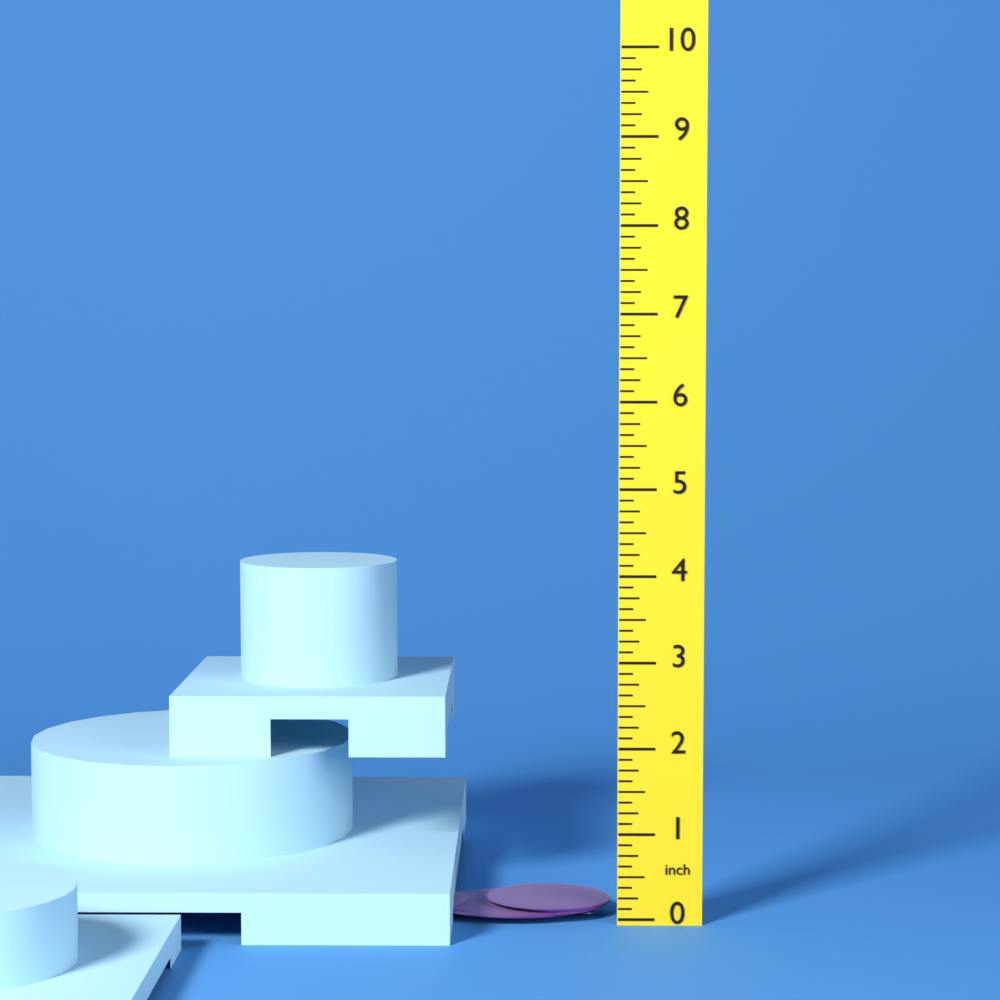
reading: 0.125 inch
